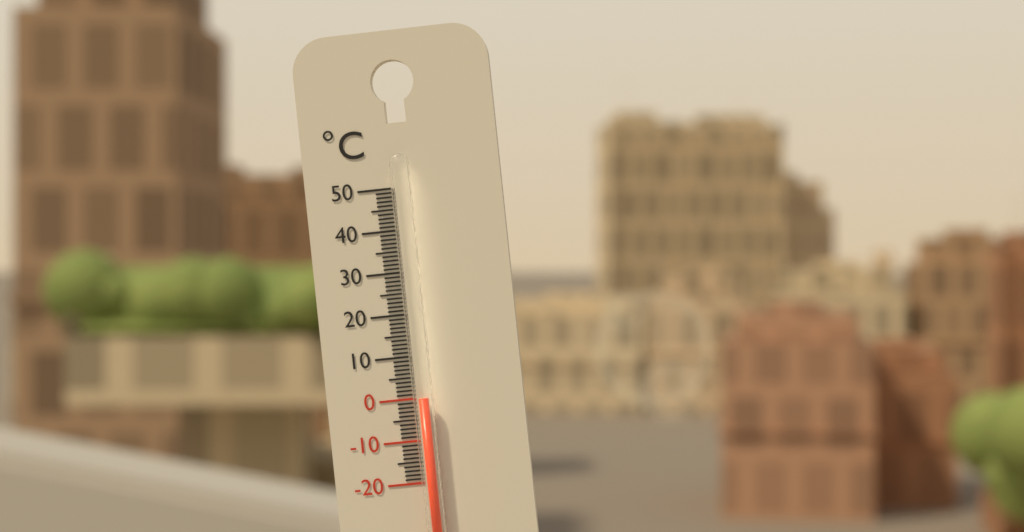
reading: 0 °C
